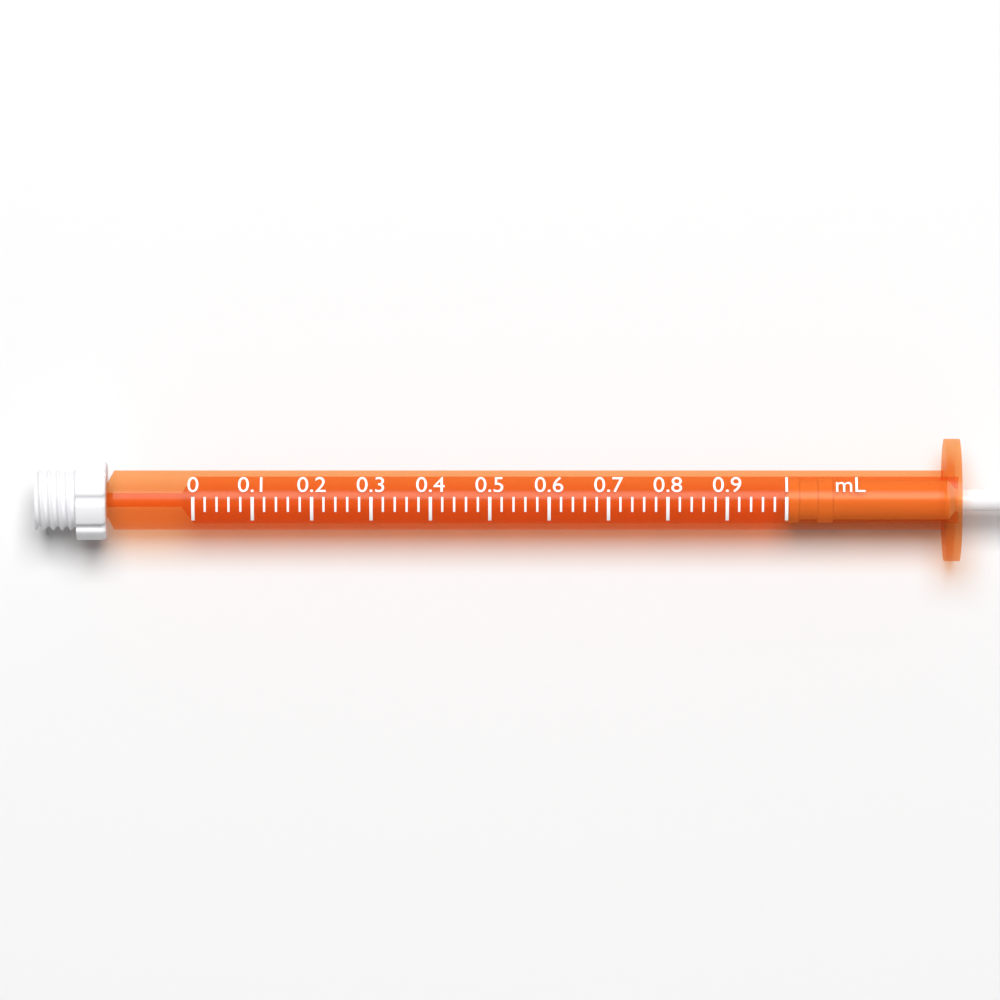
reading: 1.00 ml
